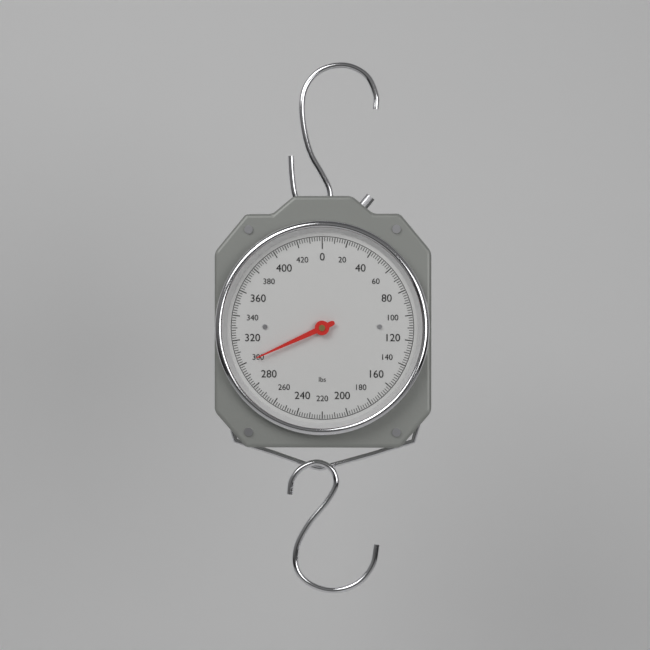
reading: 300 lbs
